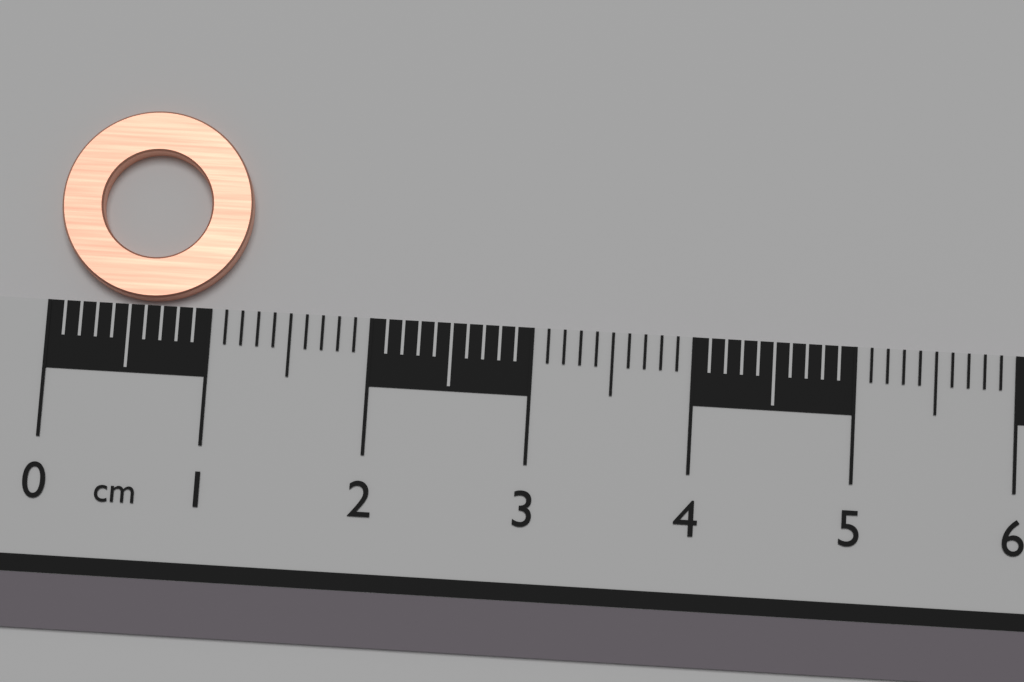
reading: 1.2 cm
